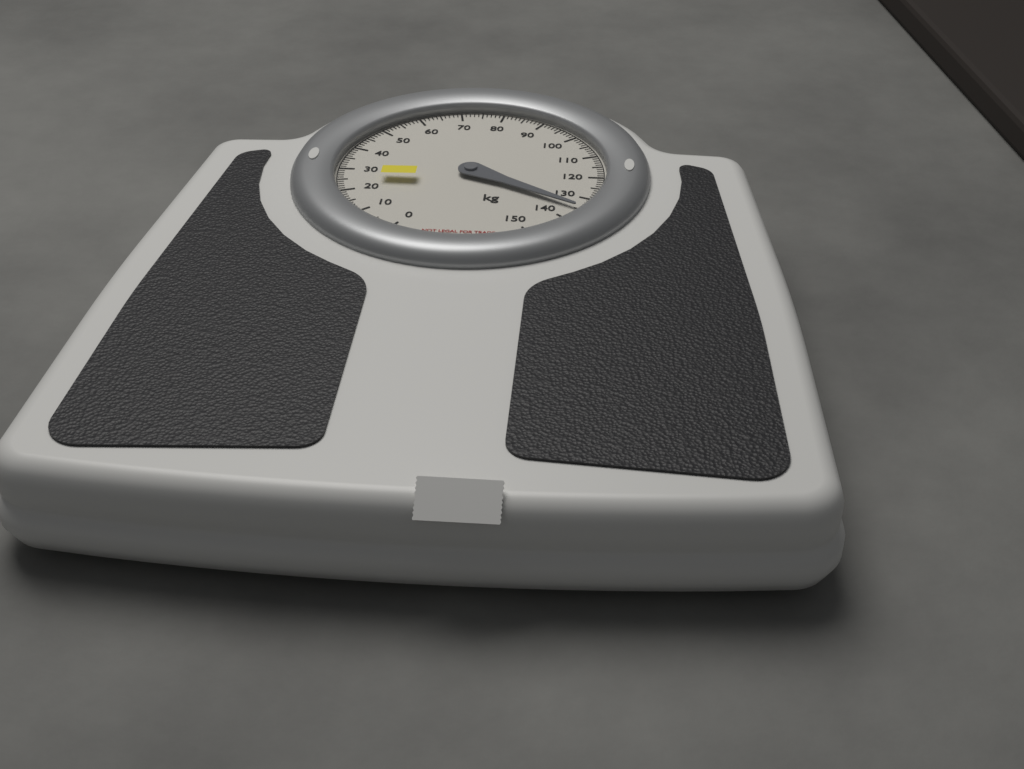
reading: 135 kg
